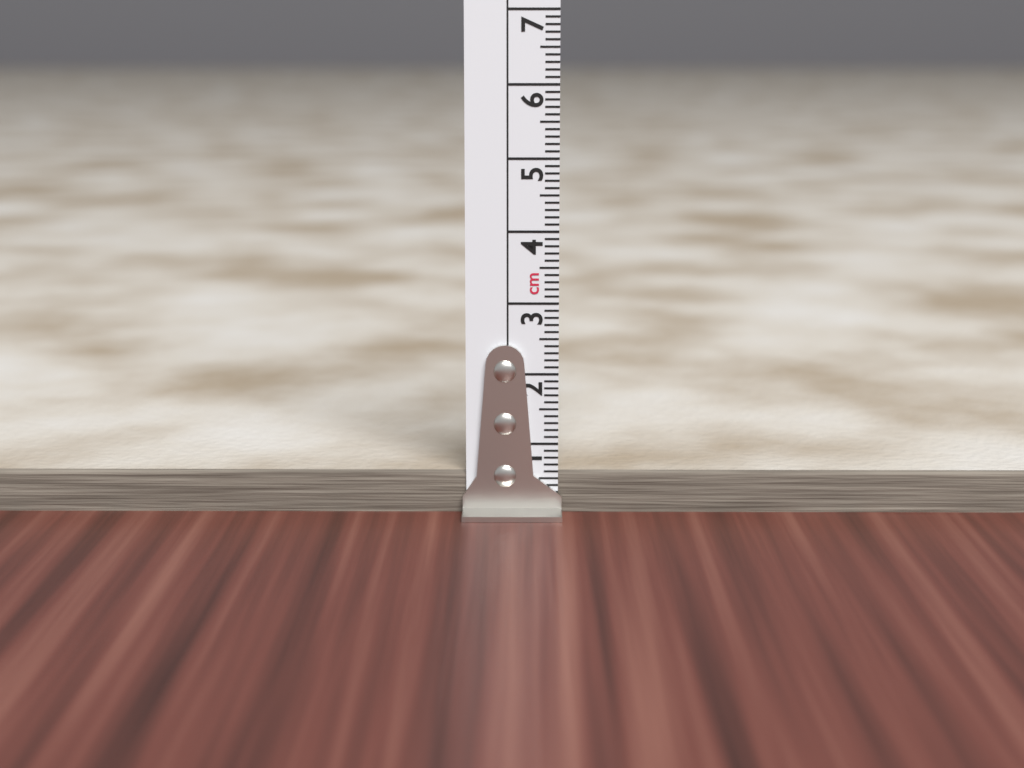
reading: 0.6 cm
